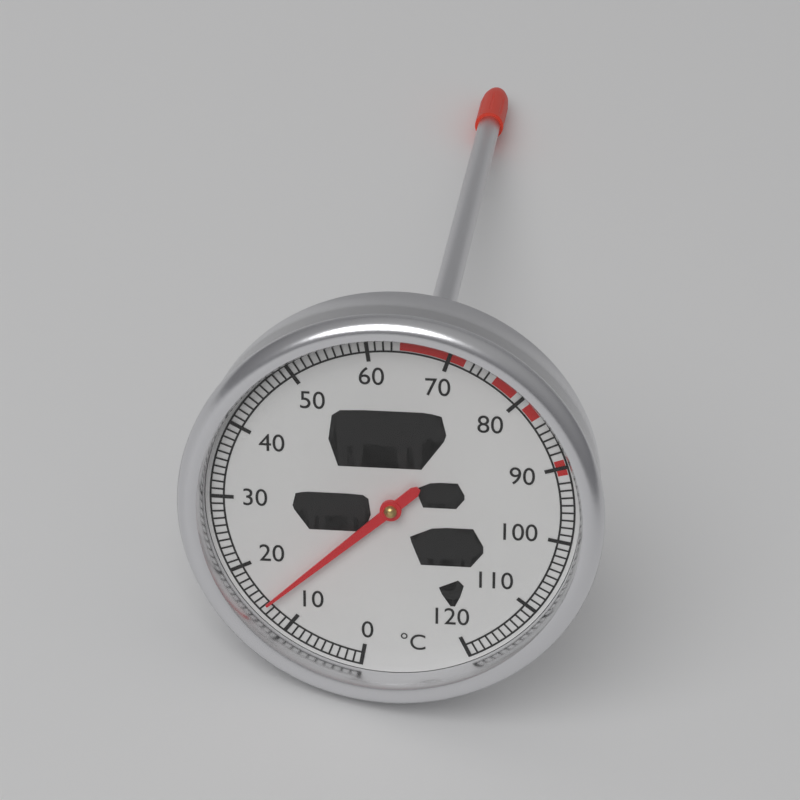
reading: 14 °C
